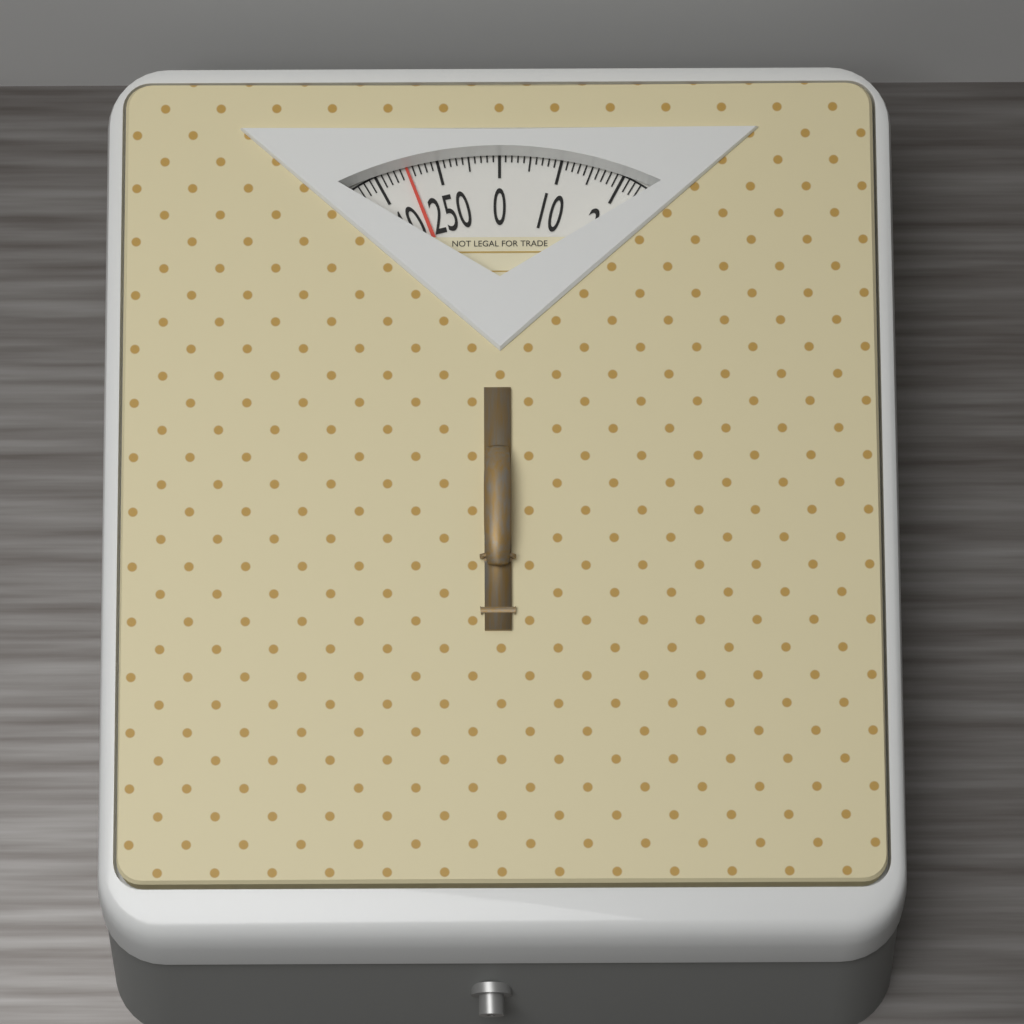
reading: 245 (no unit)
